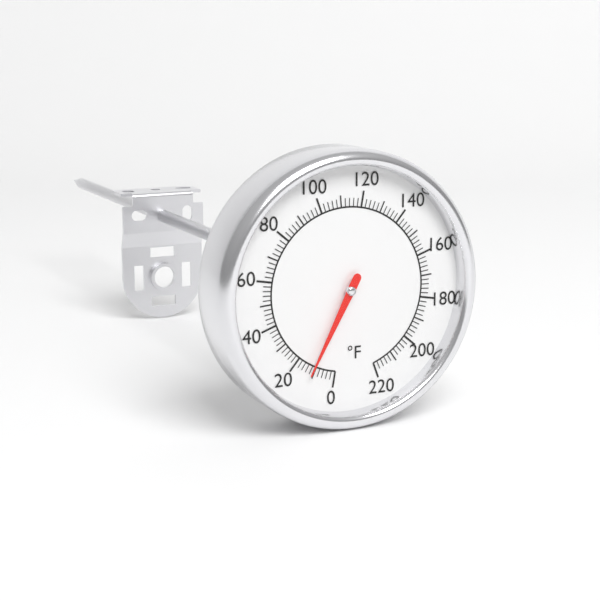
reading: 12 °F
